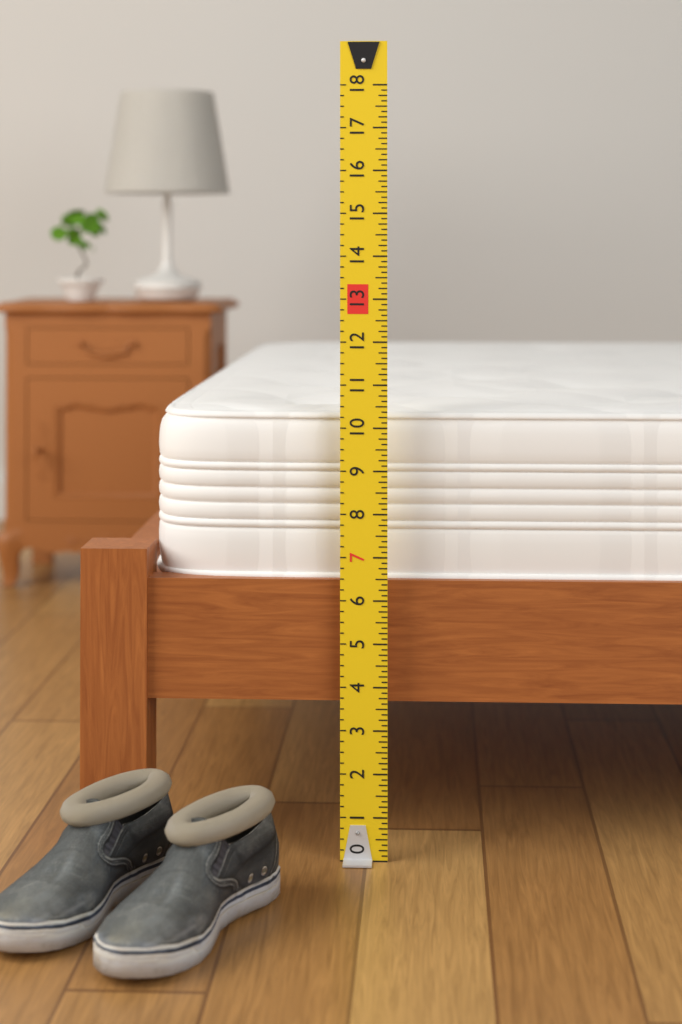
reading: 10.375 (no unit)
